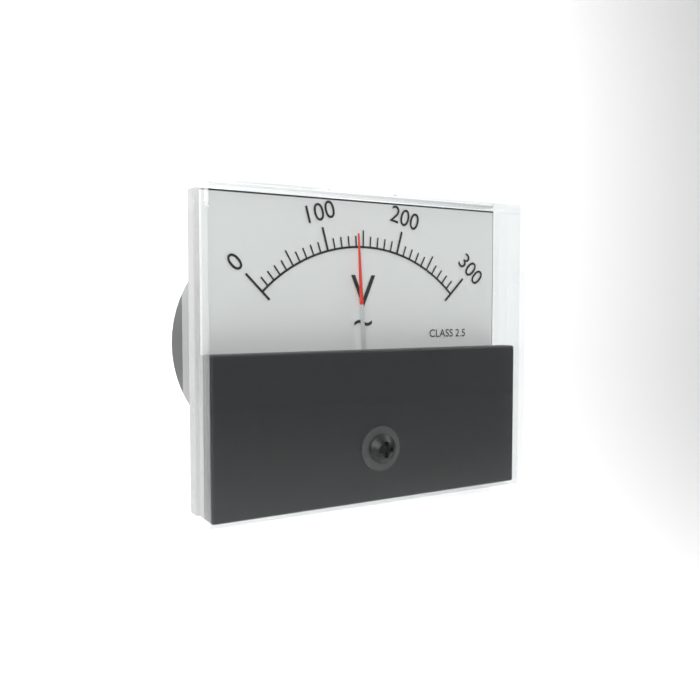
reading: 140 V
